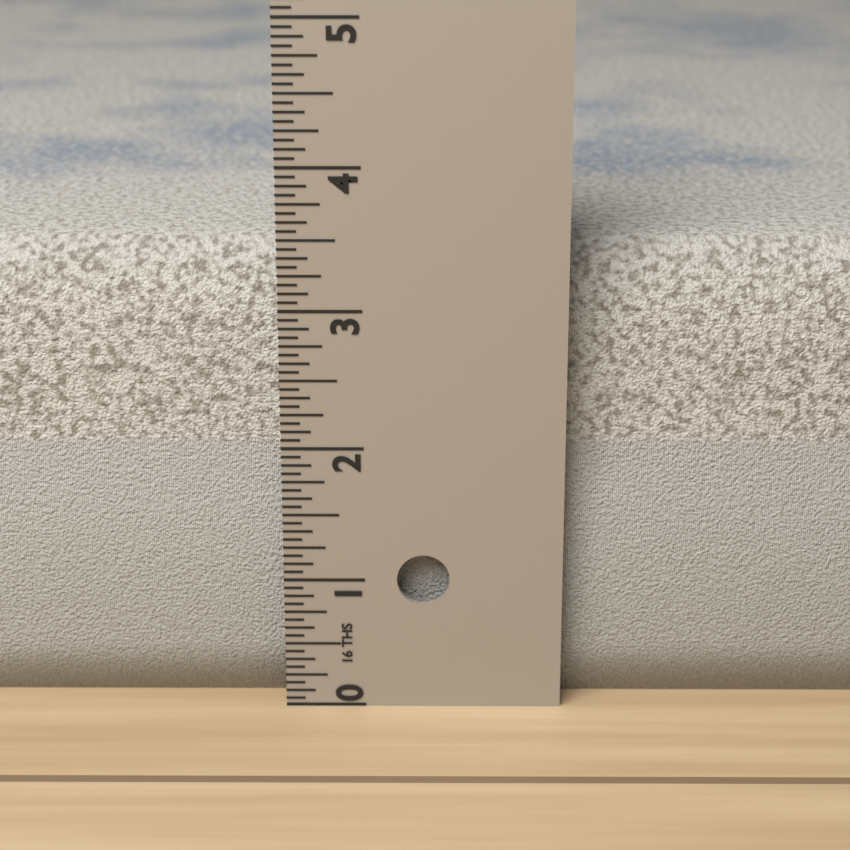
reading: 3.3750 in
